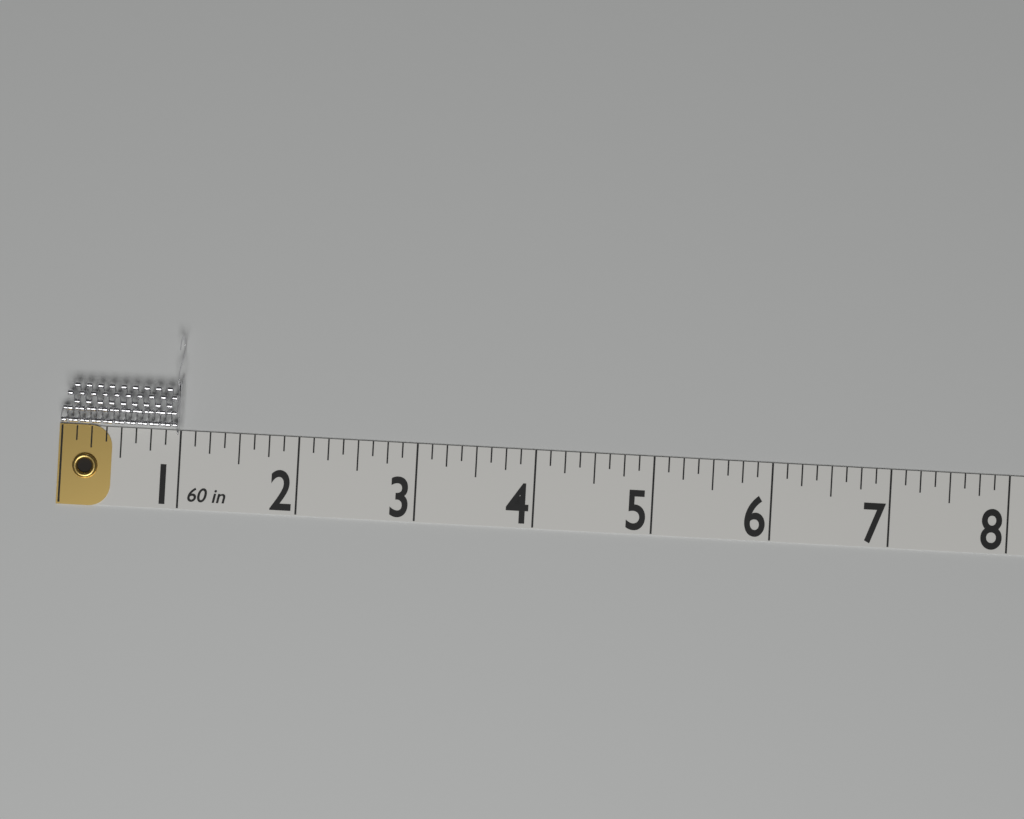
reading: 1.000 in
